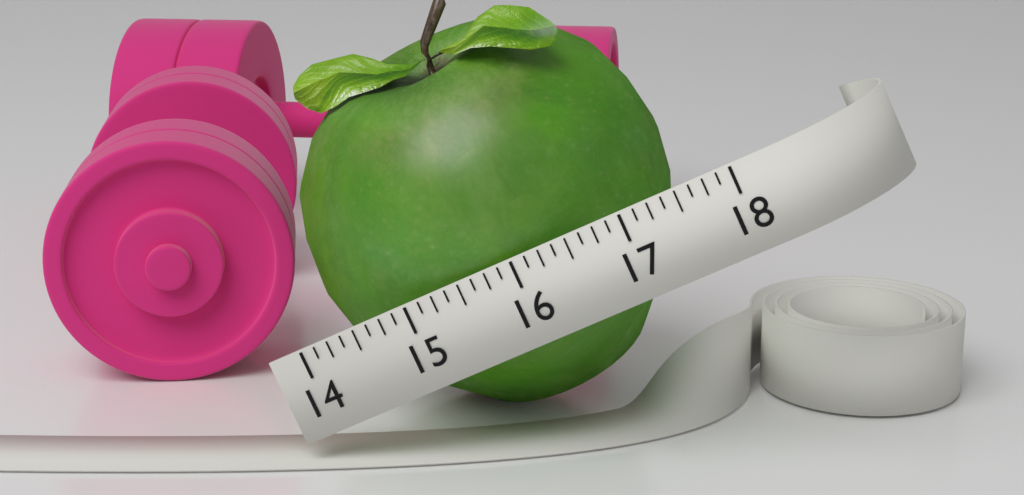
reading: 17.500 (no unit)
